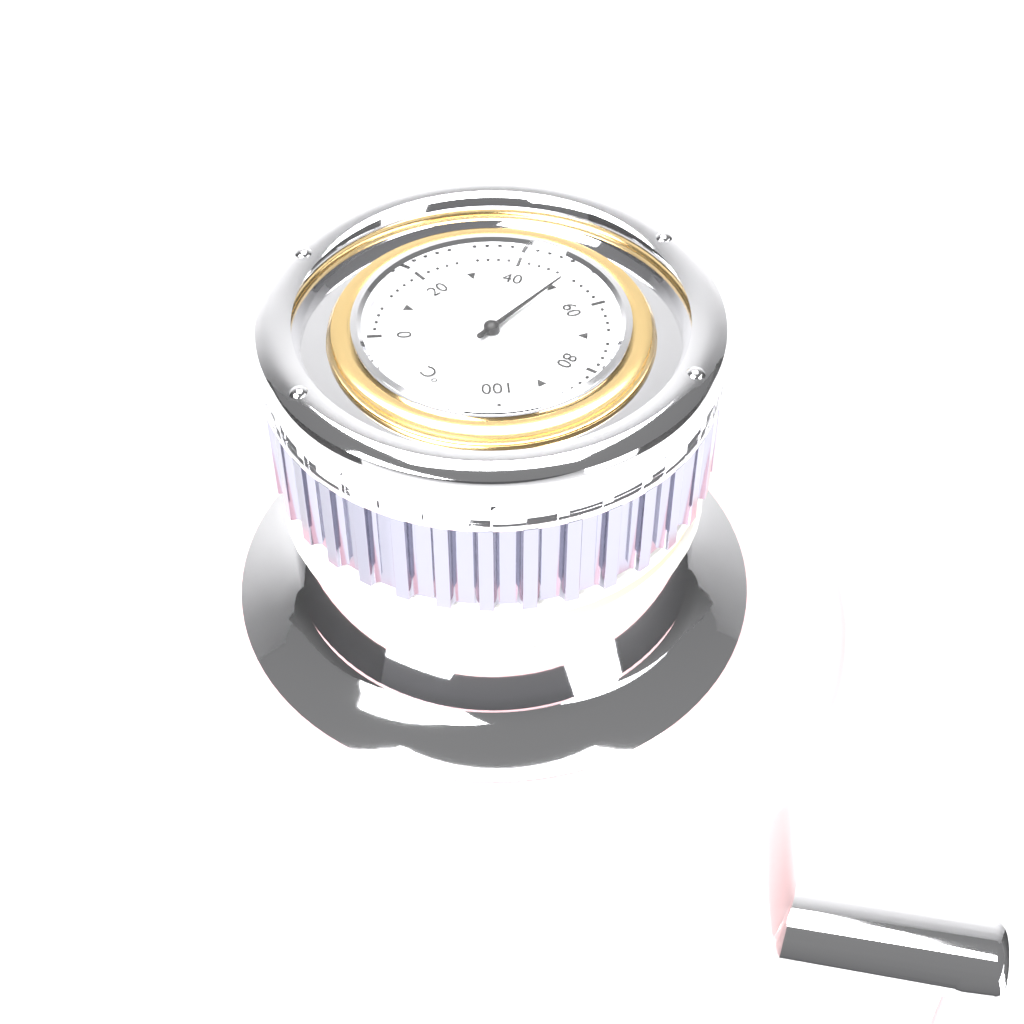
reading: 50 °C
